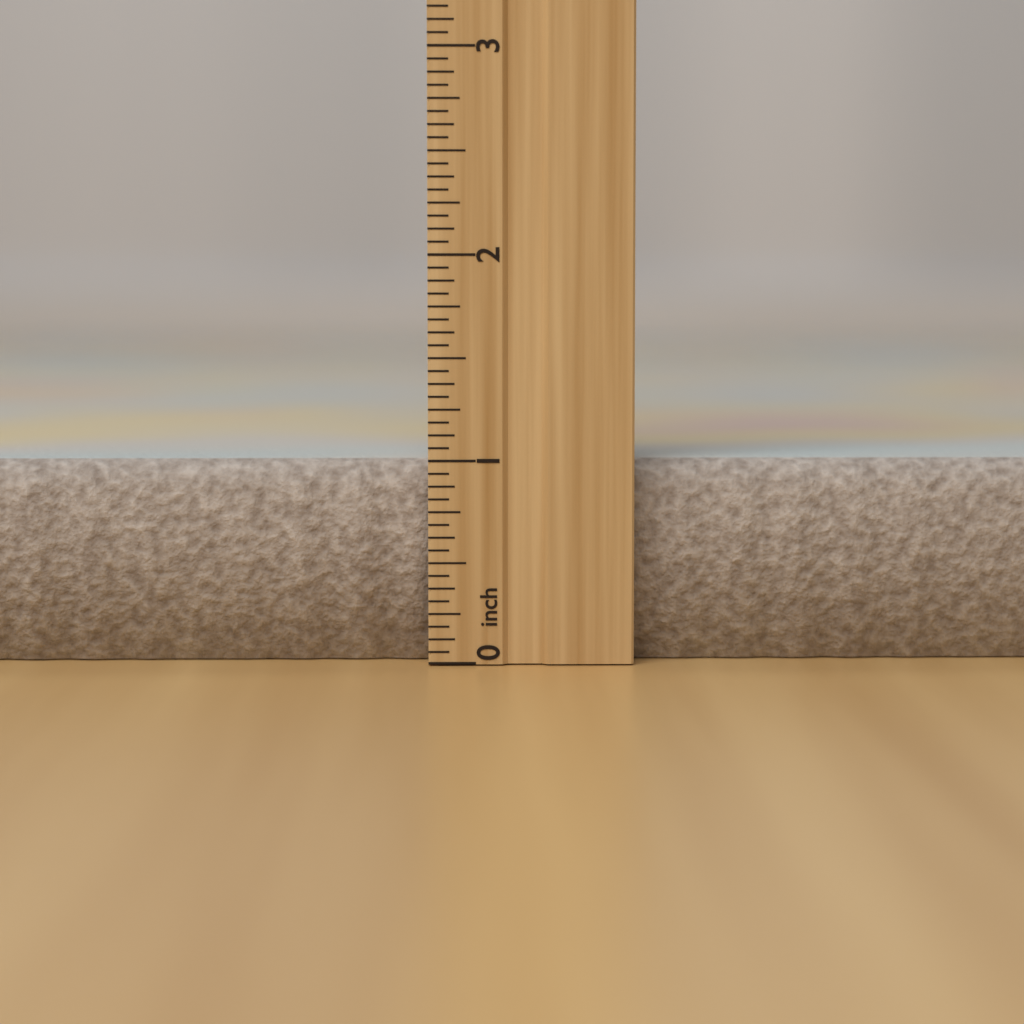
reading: 1.0000 inch
